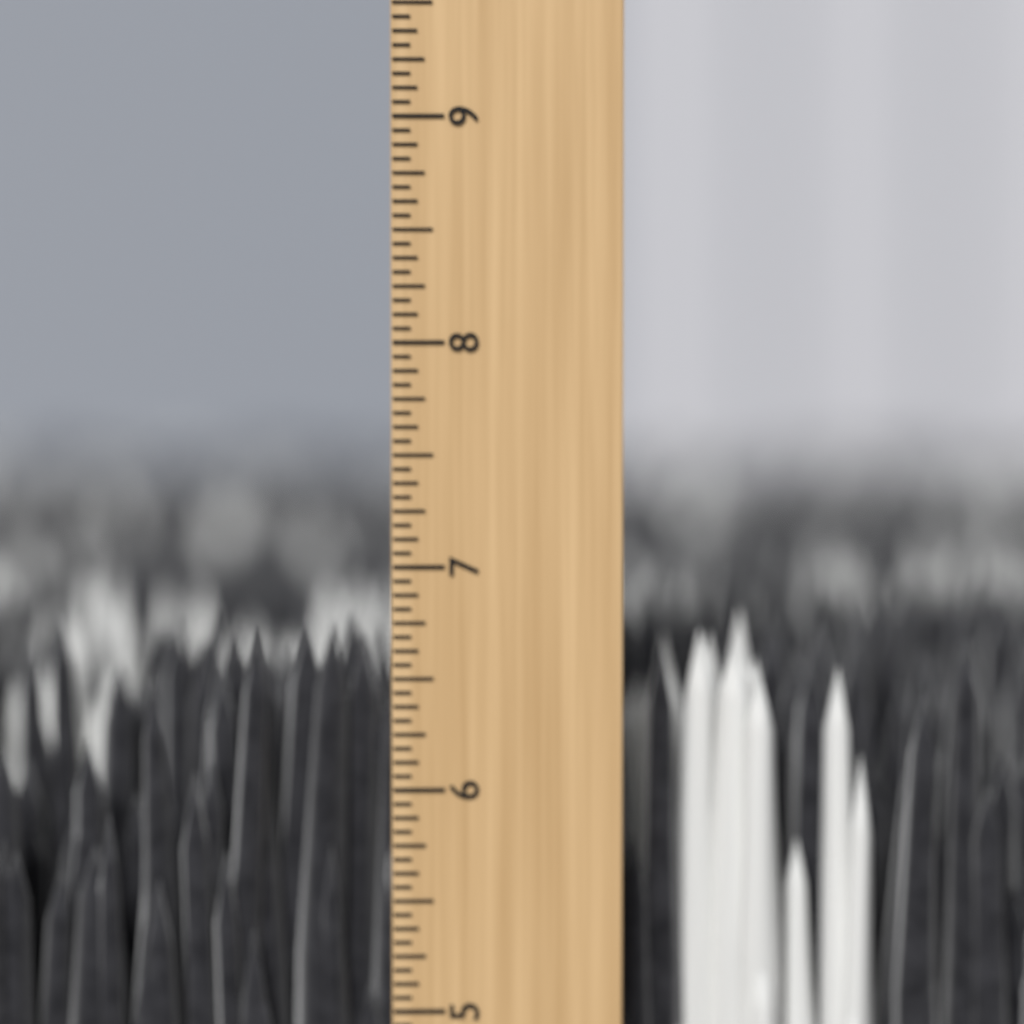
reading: 6.7500 inch
